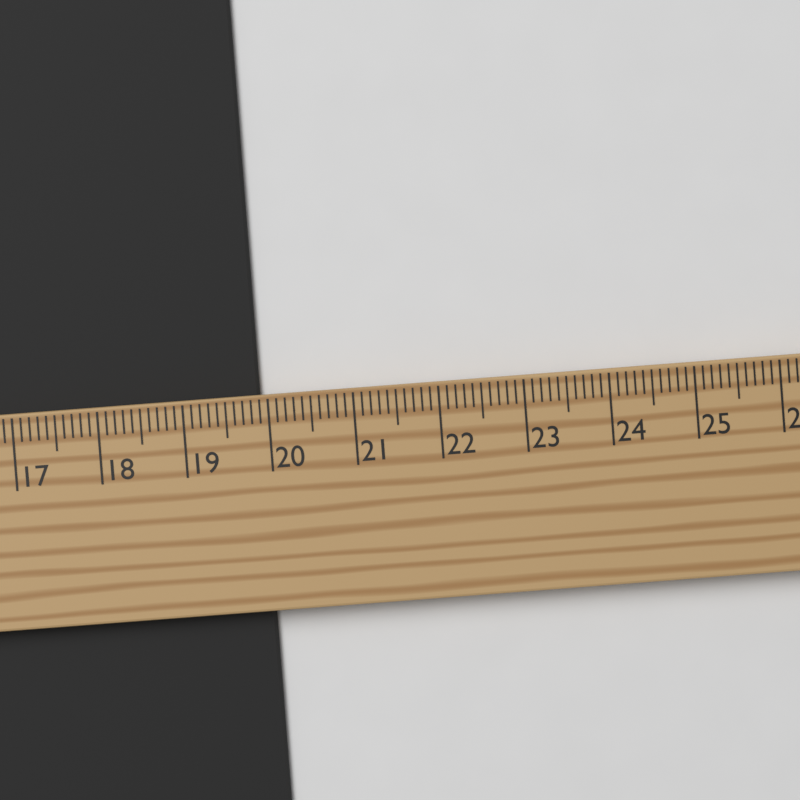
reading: 19.9 cm
